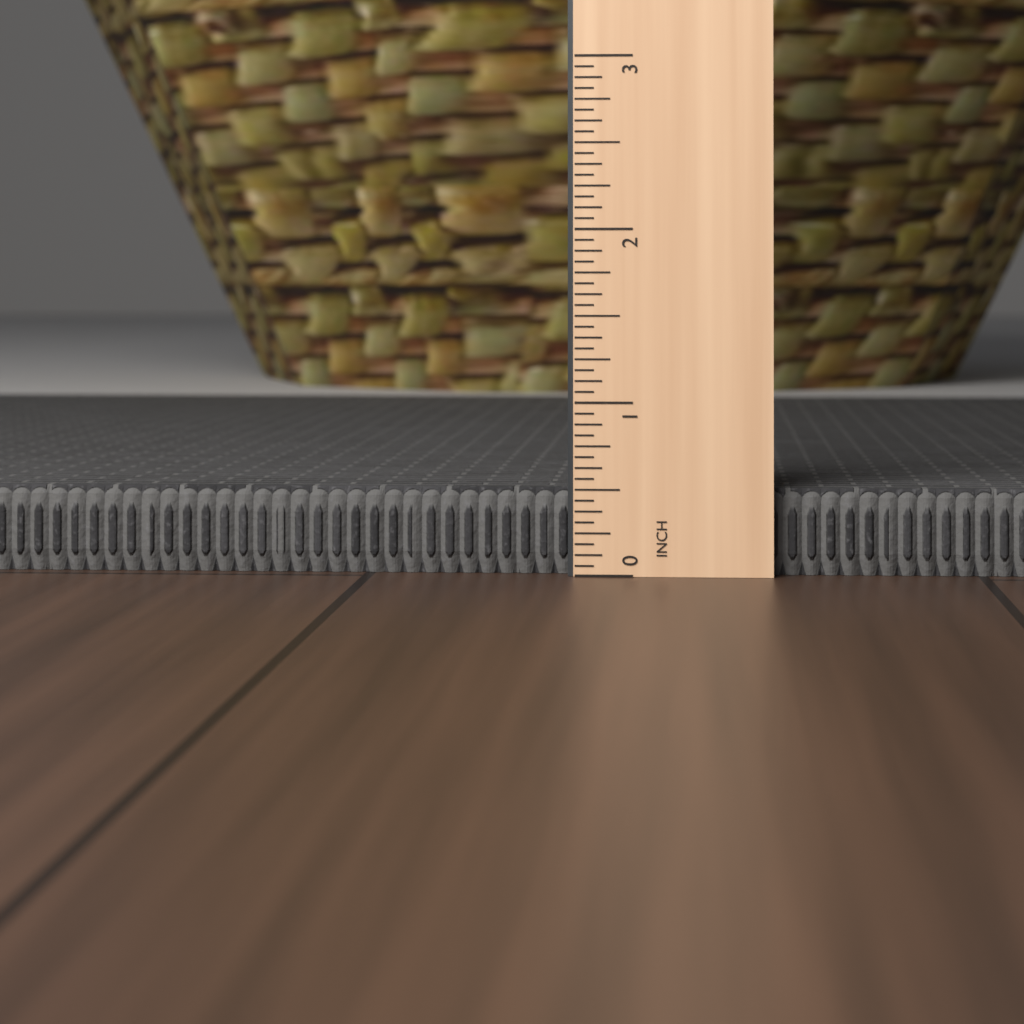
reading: 0.5000 in
